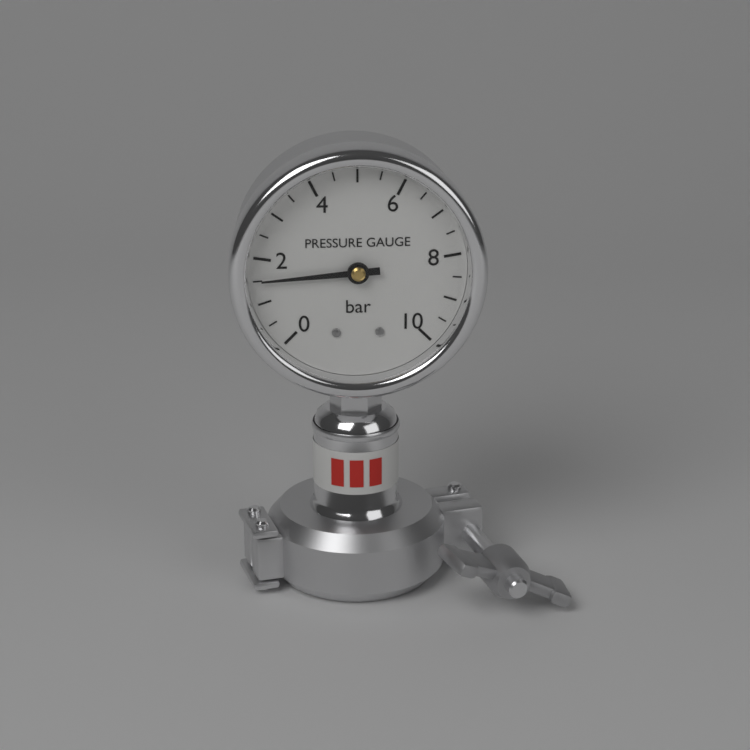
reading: 1.5 bar
